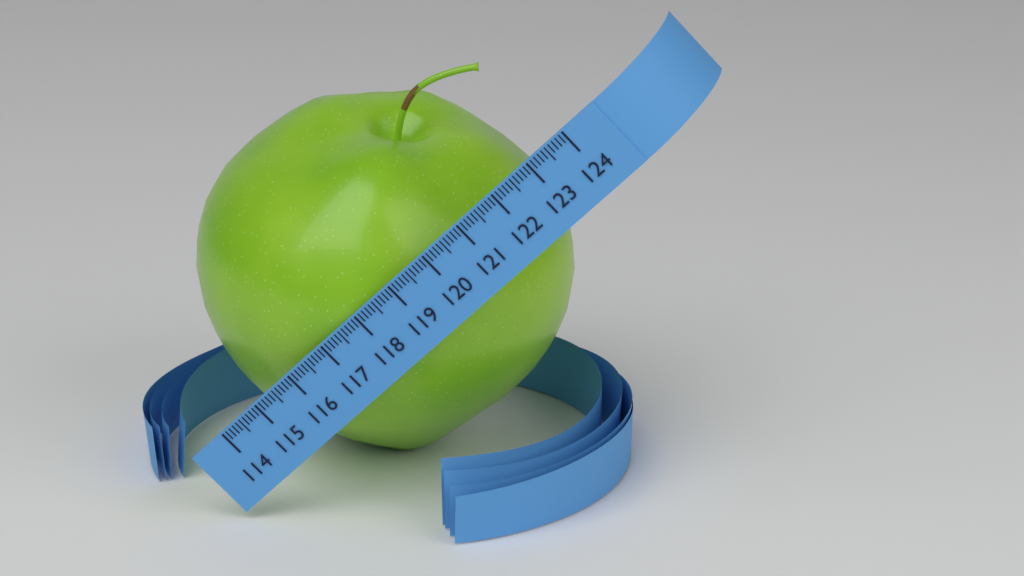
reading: 123.1 (no unit)
